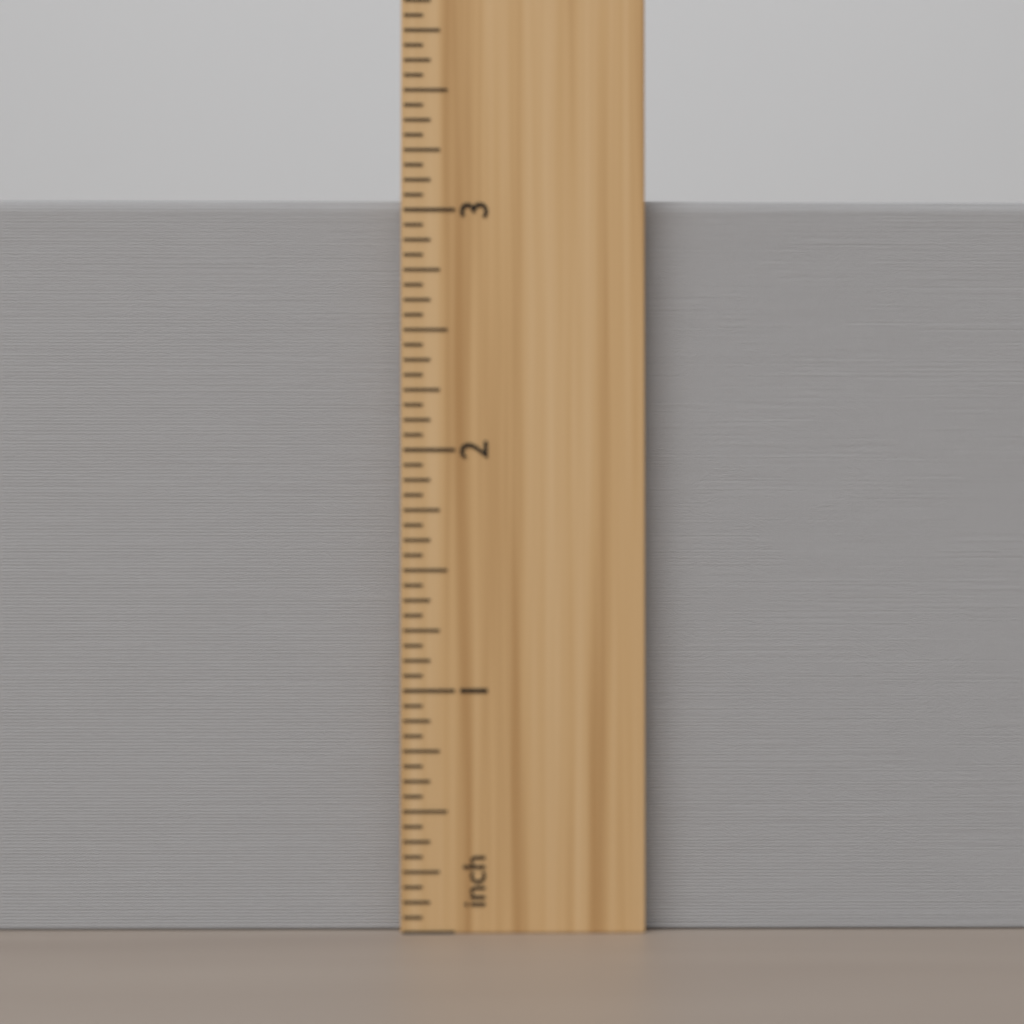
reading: 3.0625 inch
